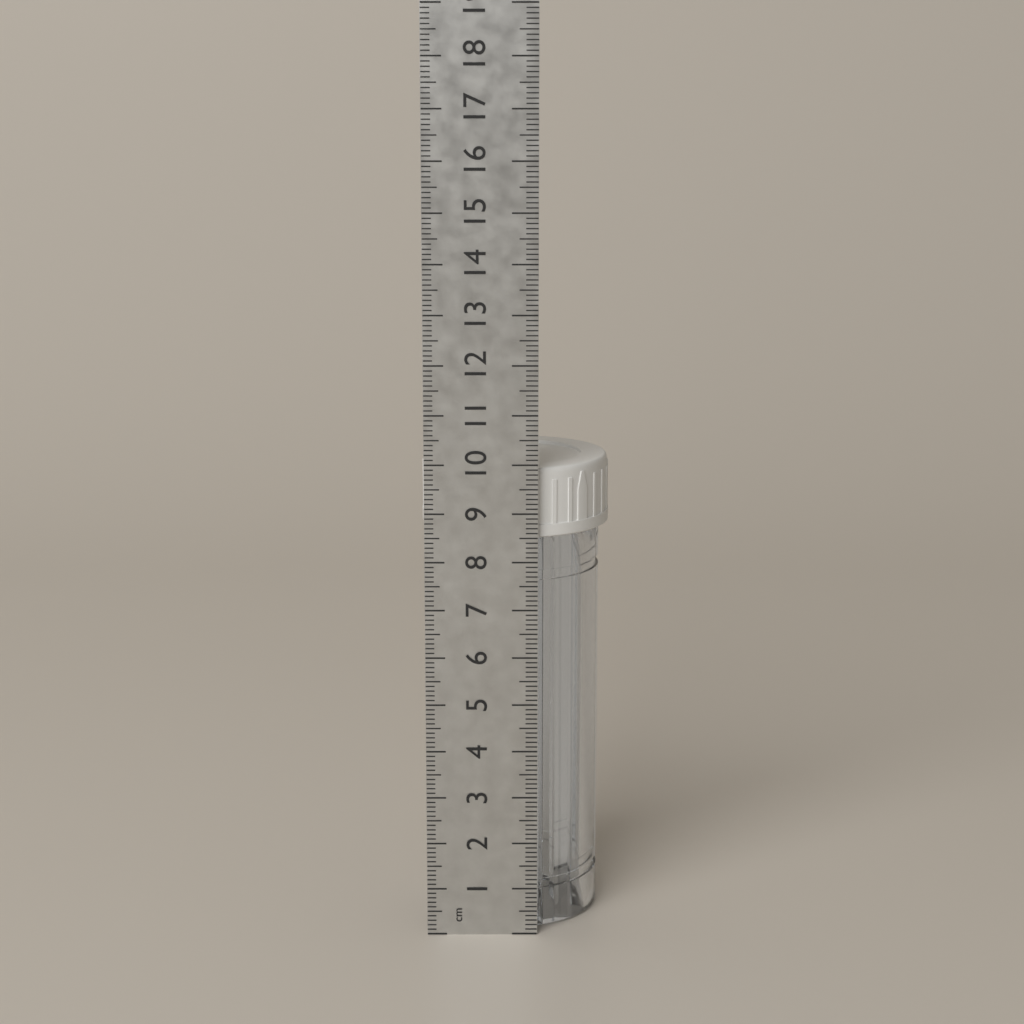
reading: 9.9 cm
